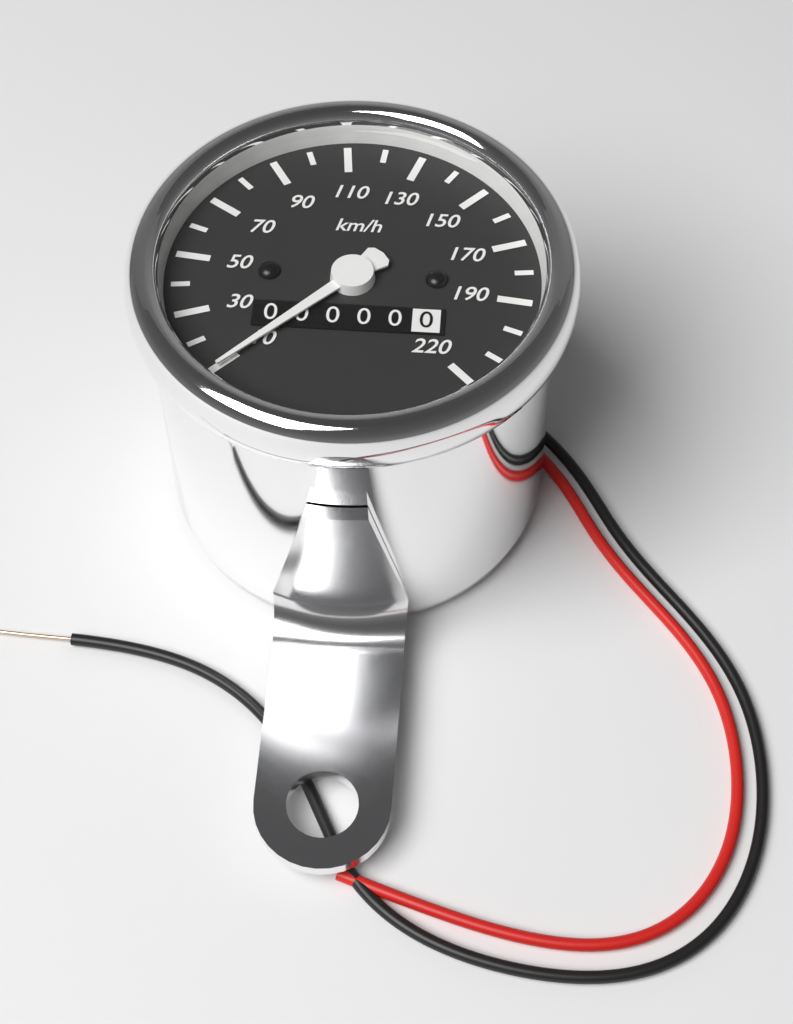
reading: 10 km/h
